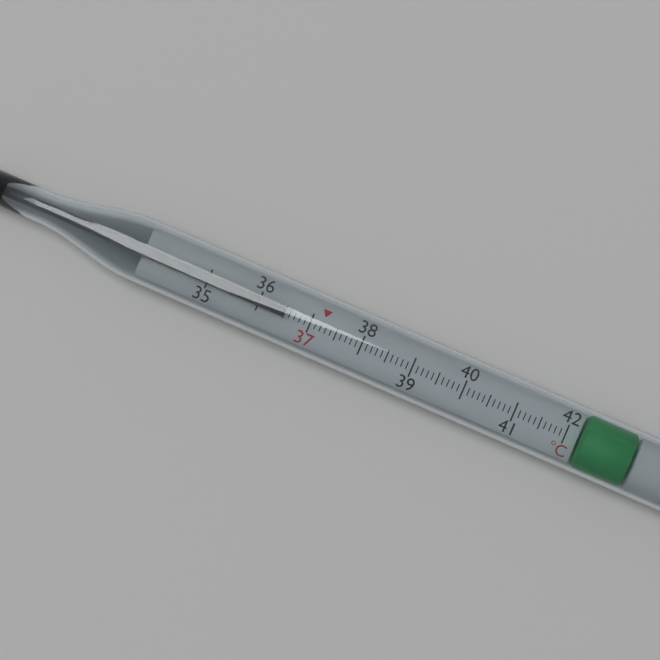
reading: 36.5 °C
